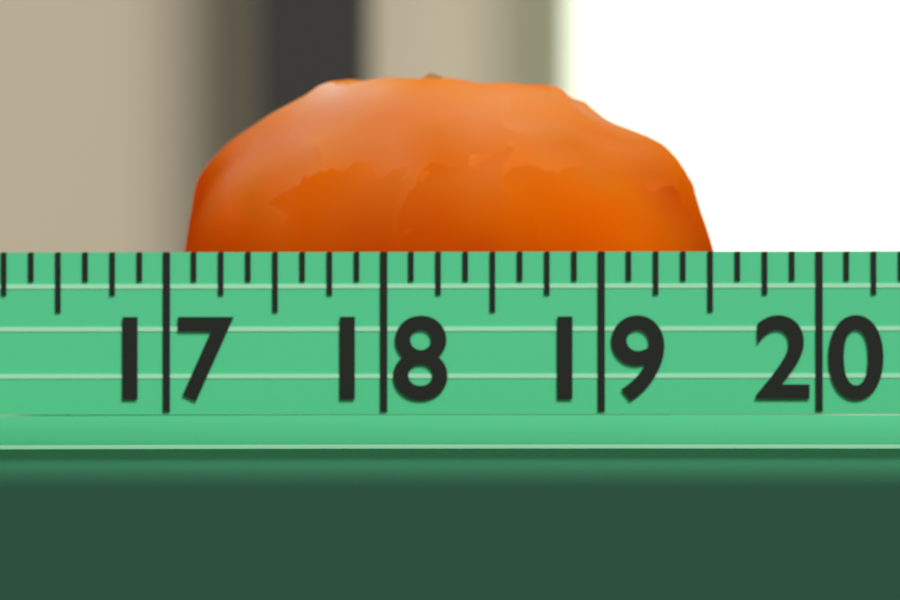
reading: 19.500 (no unit)
